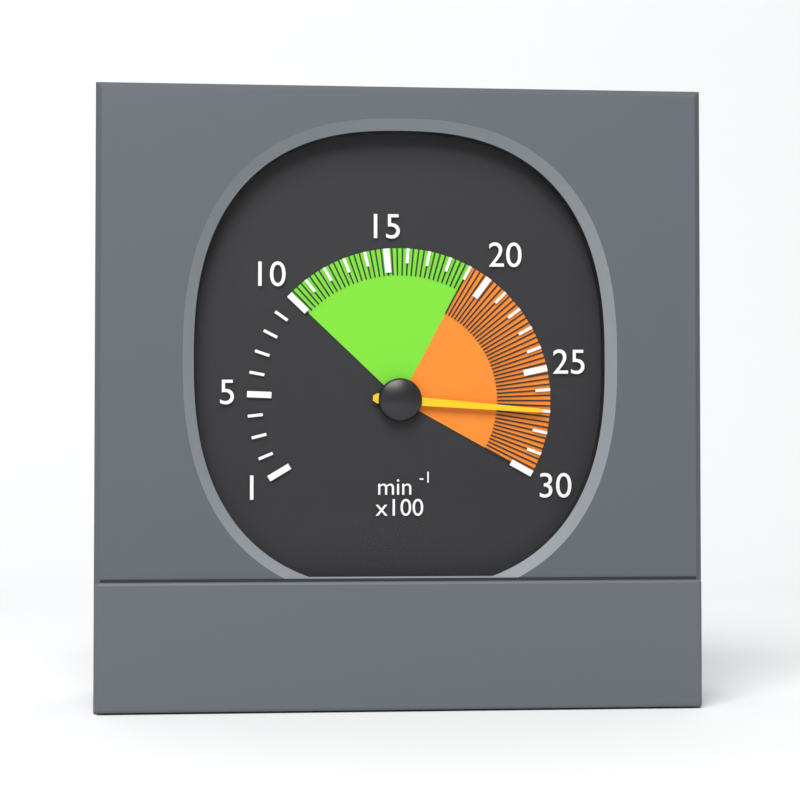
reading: 2700 min⁻¹
